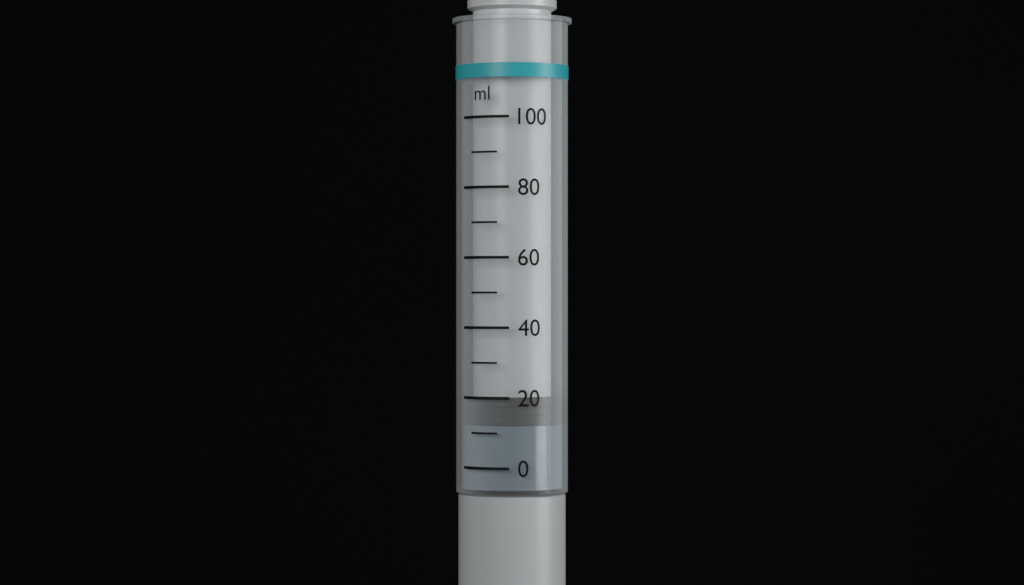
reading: 12 ml
